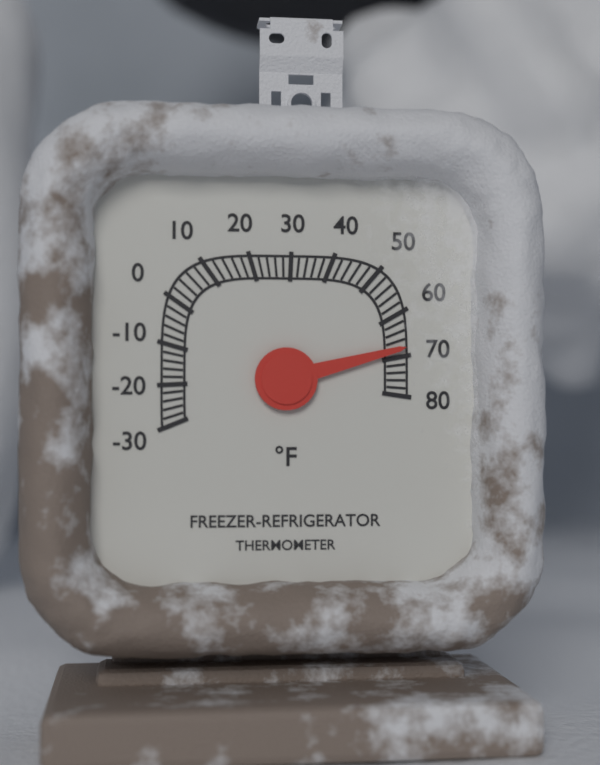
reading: 68 °F
